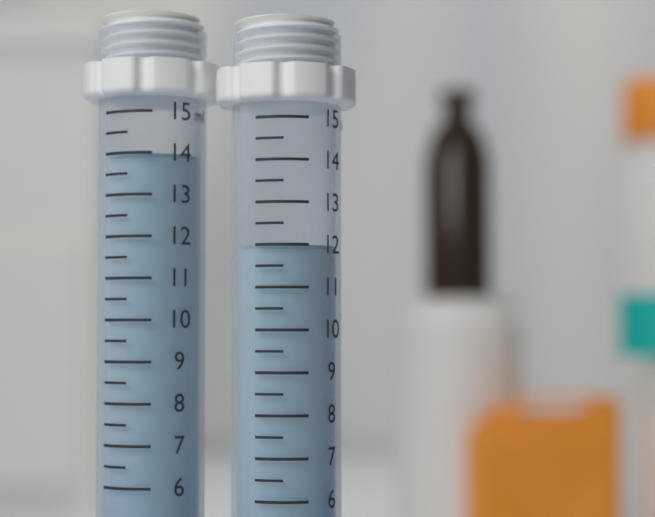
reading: 14.0 ml
